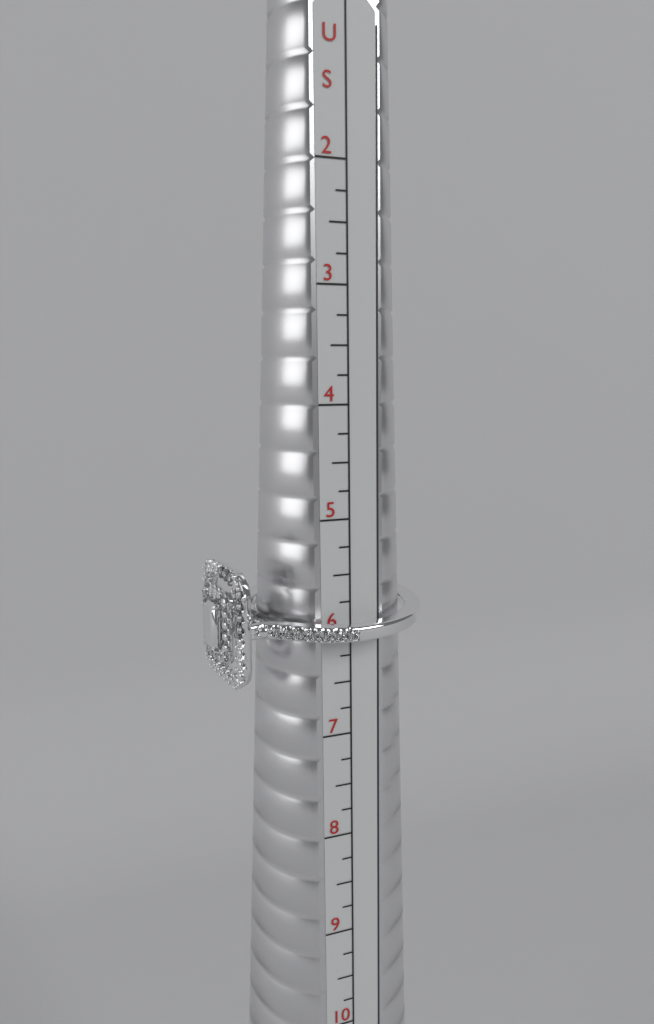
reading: 6.50 US
